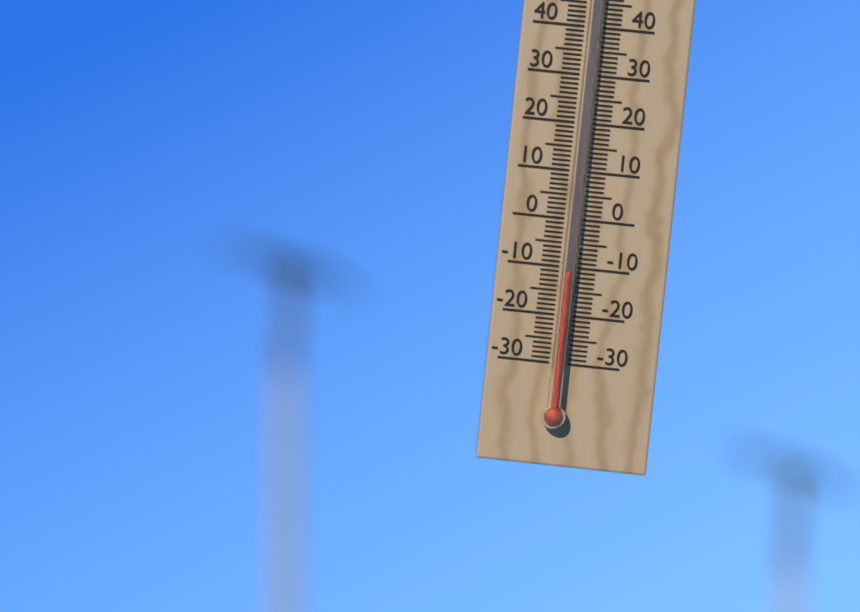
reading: -11 °C
